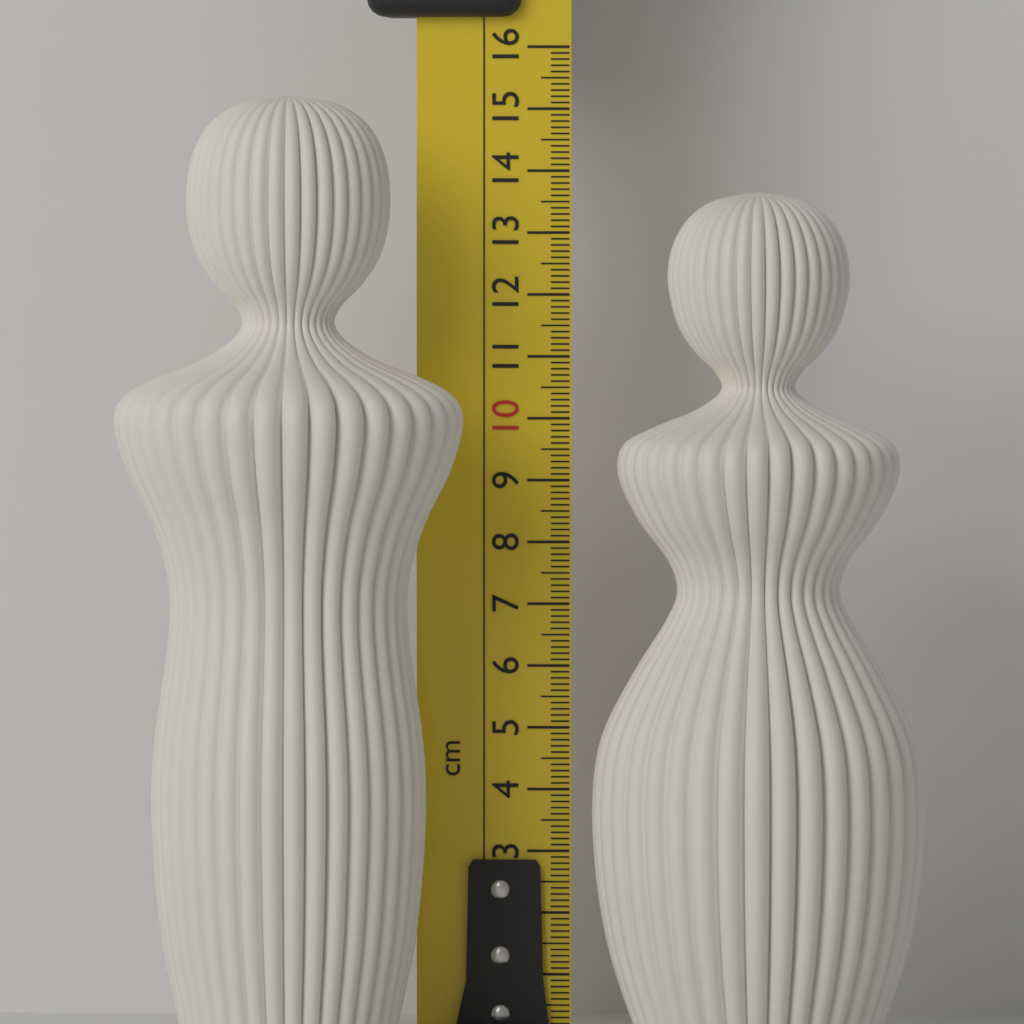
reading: 15.2 cm
